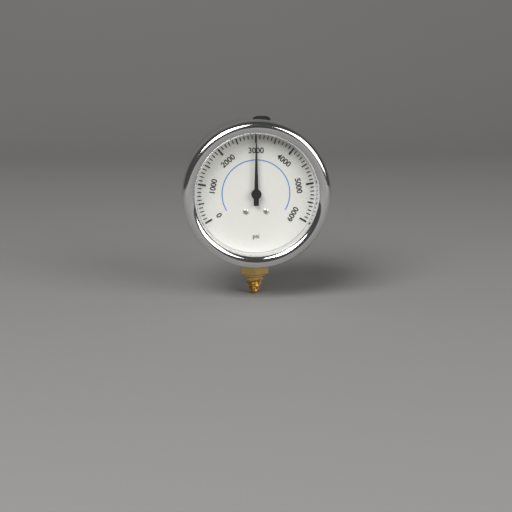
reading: 3000 psi
